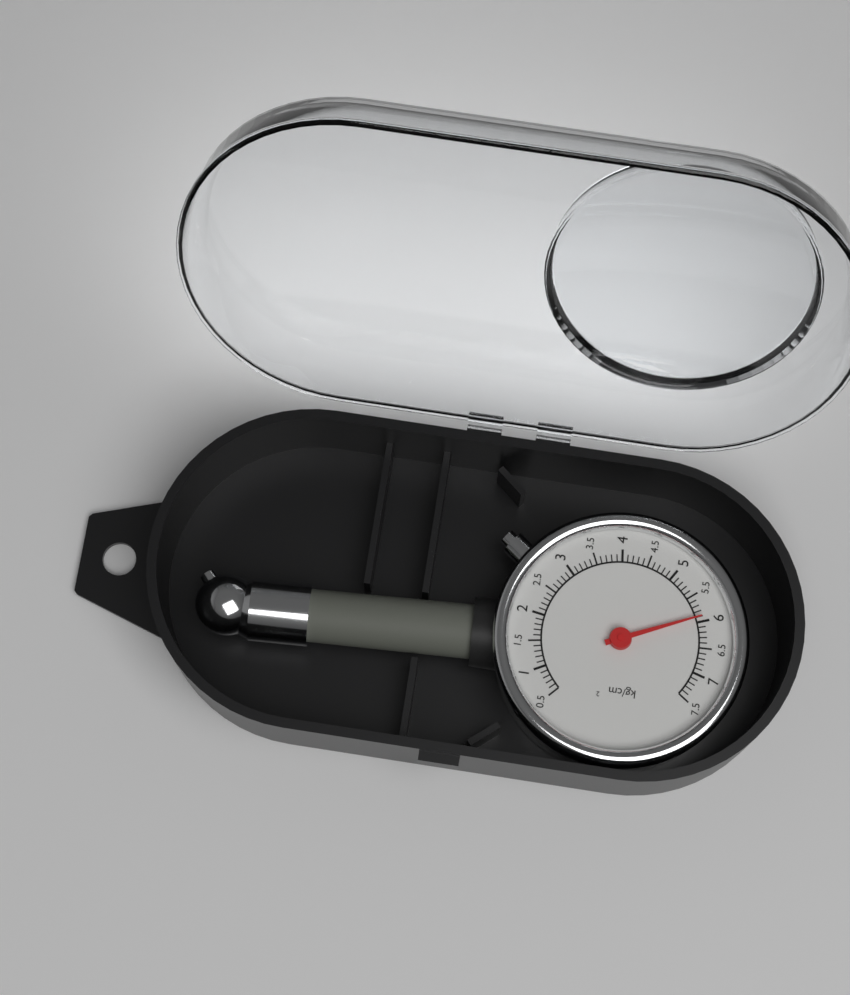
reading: 5.9 kg/cm²
